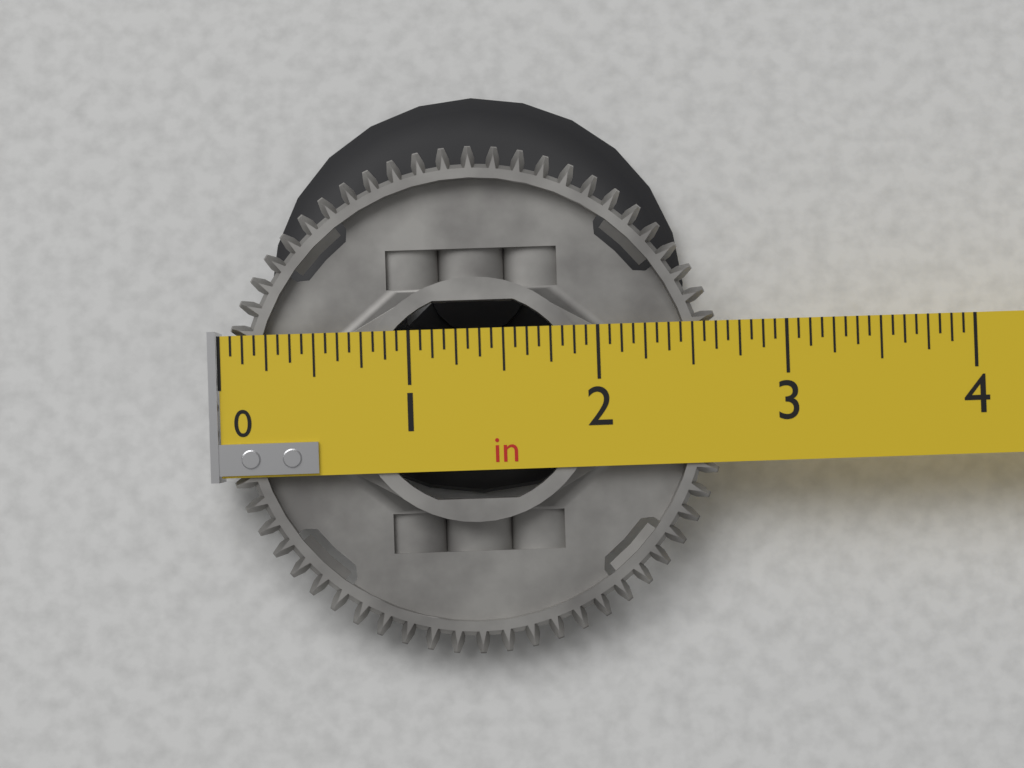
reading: 2.6875 in
